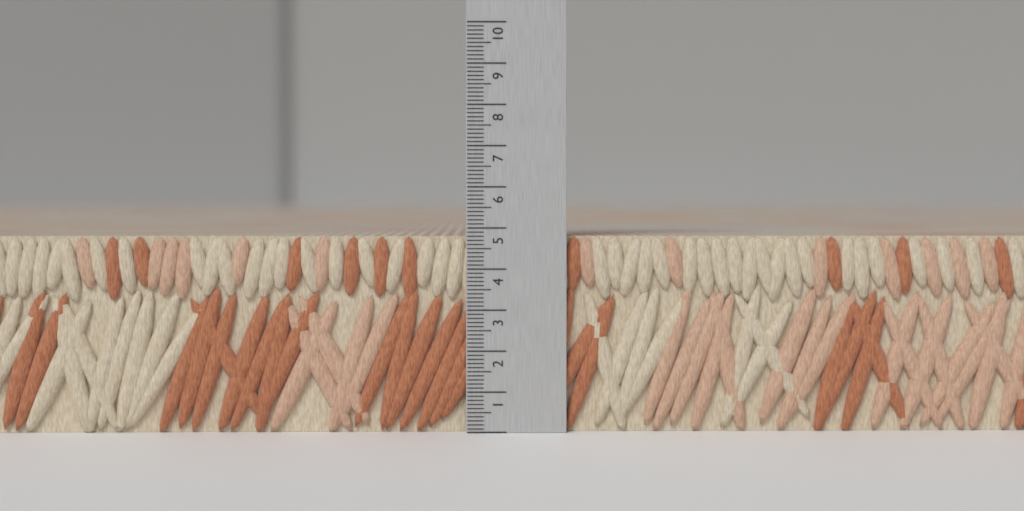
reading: 4.8 (no unit)
